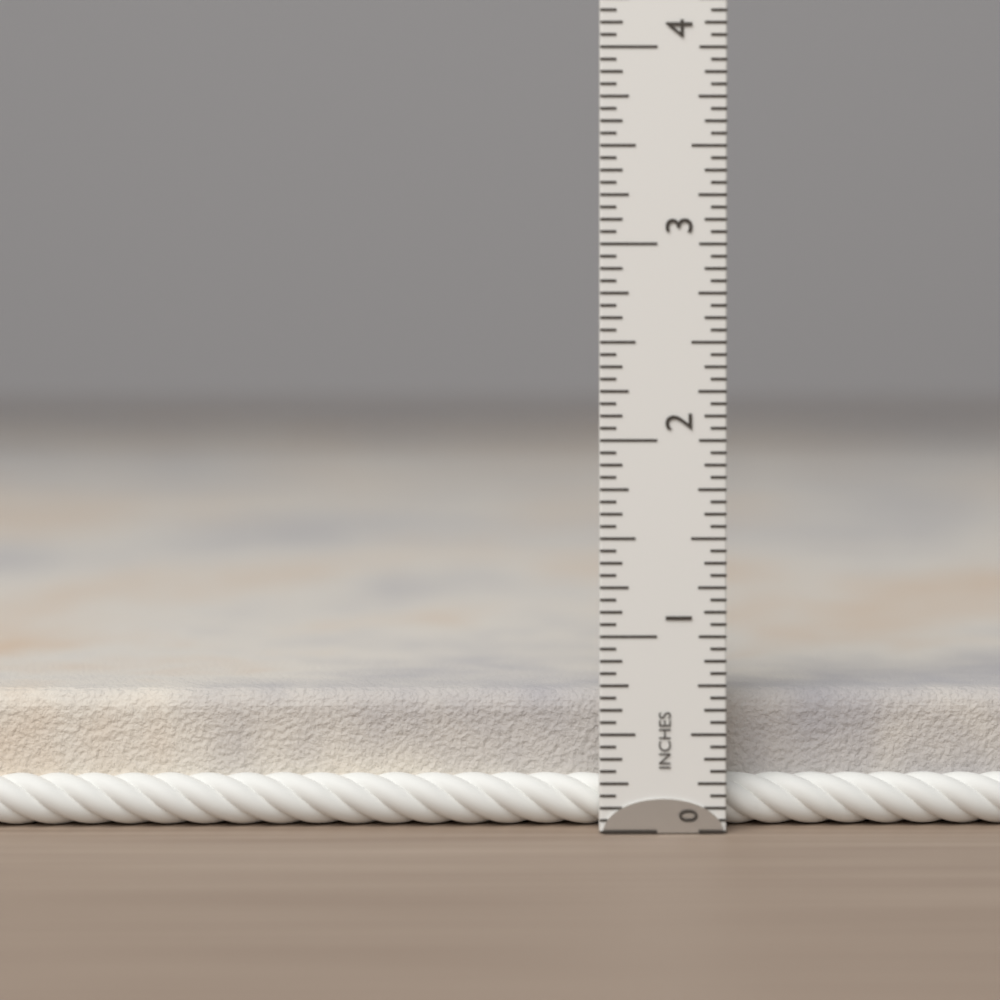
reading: 0.6875 in
